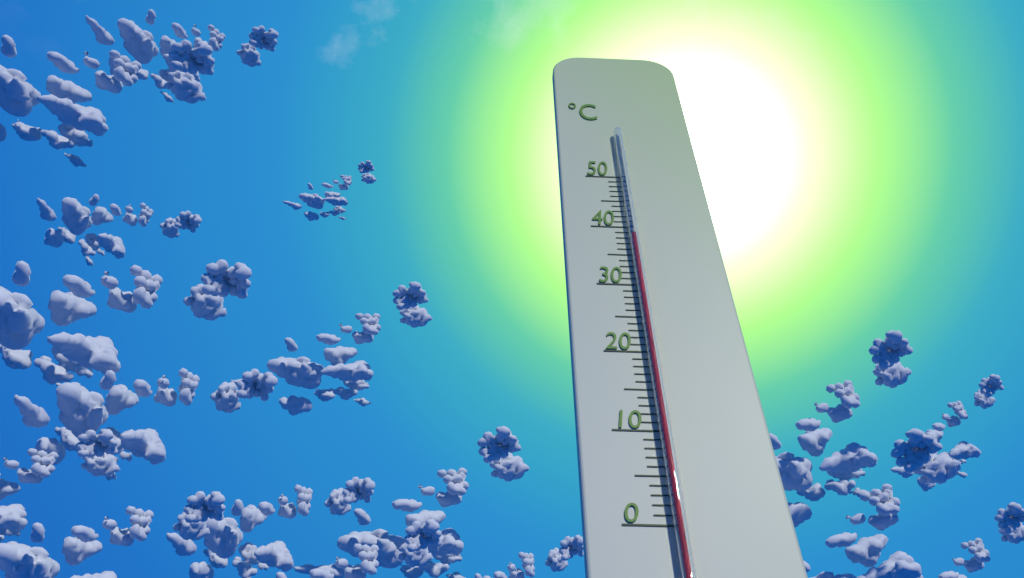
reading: 38 °C
